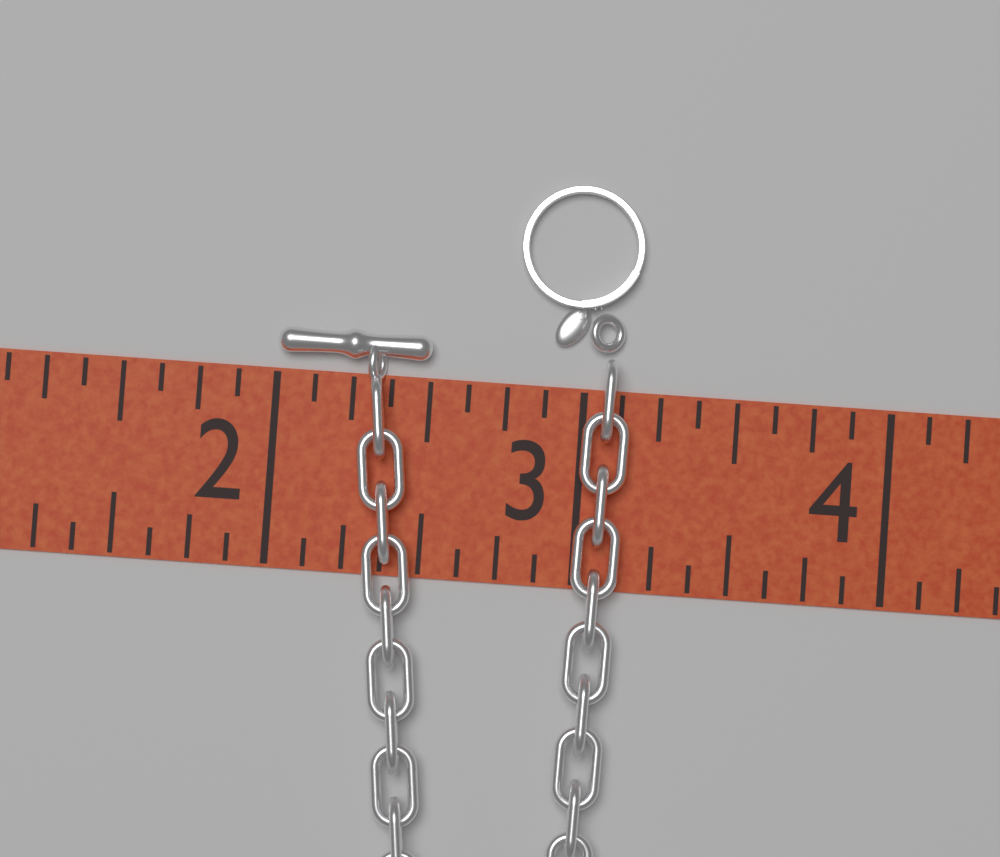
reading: 2.500 (no unit)
